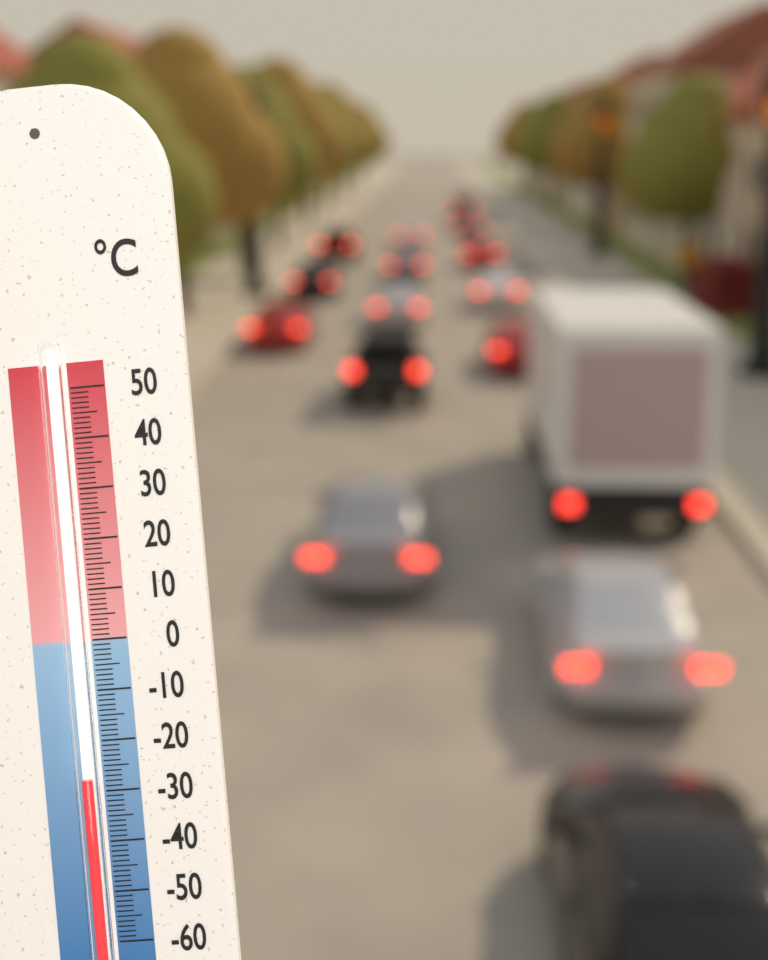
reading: -27 °C
